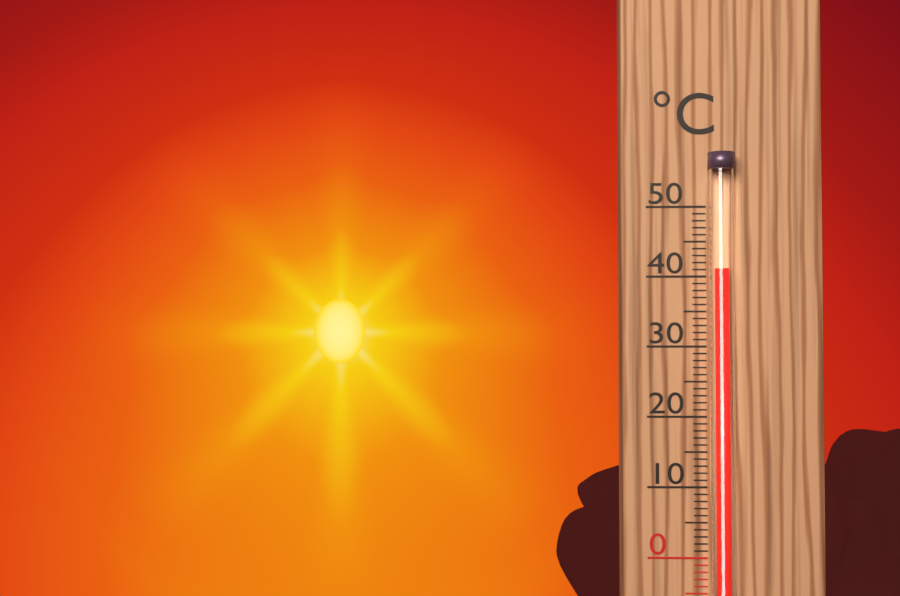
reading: 41 °C
